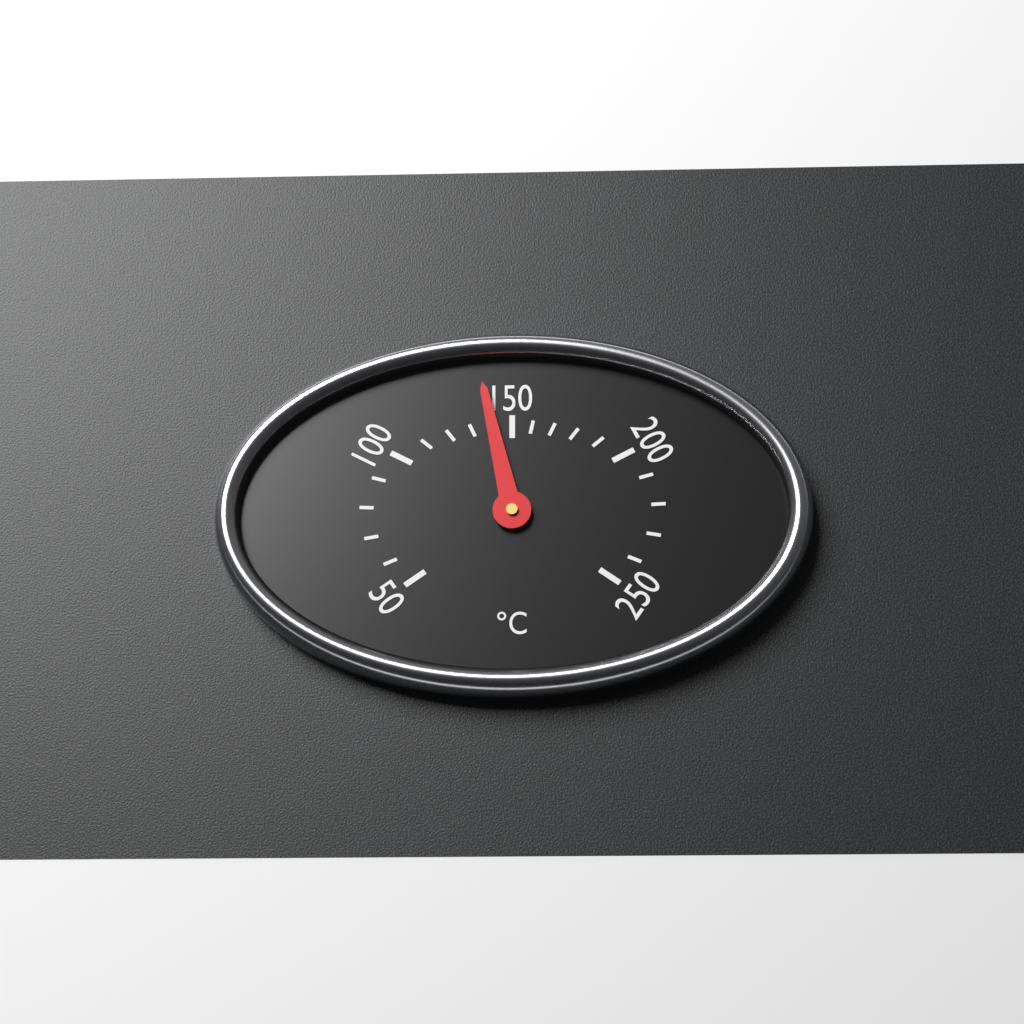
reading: 140 °C
